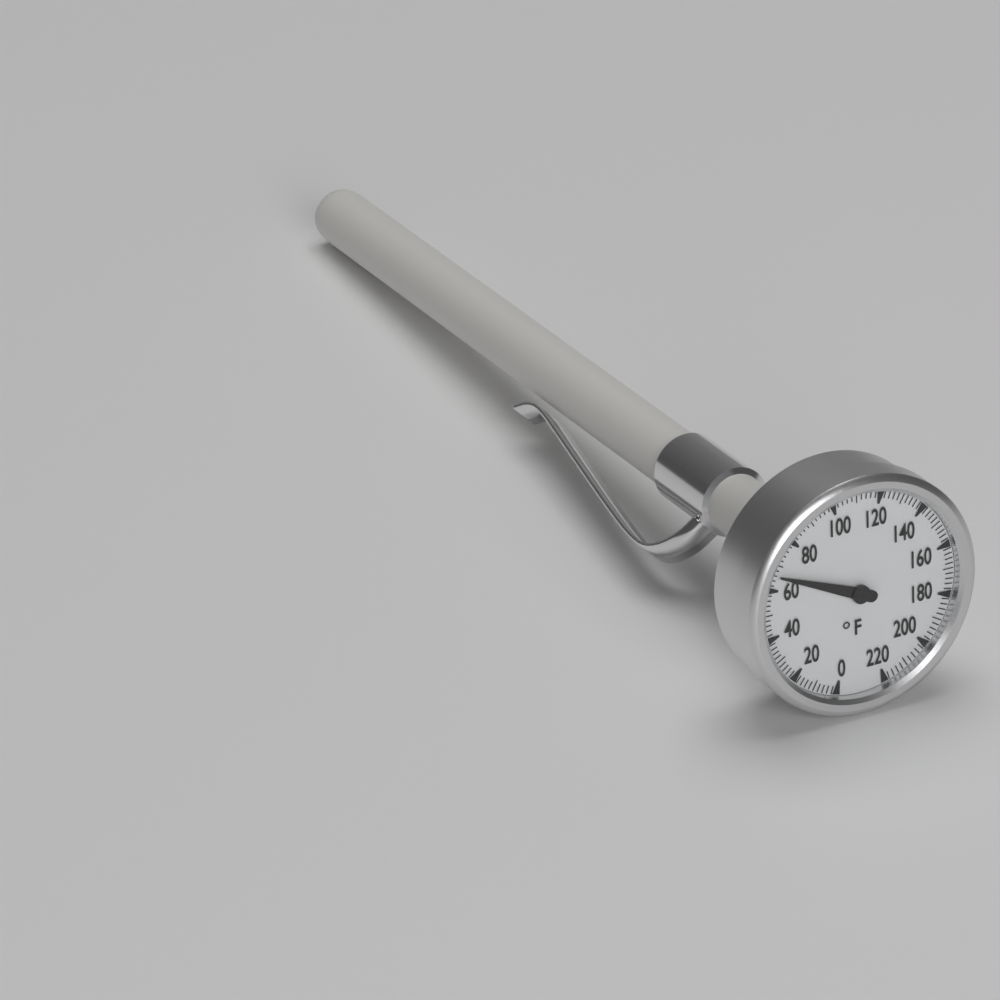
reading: 66 °F
